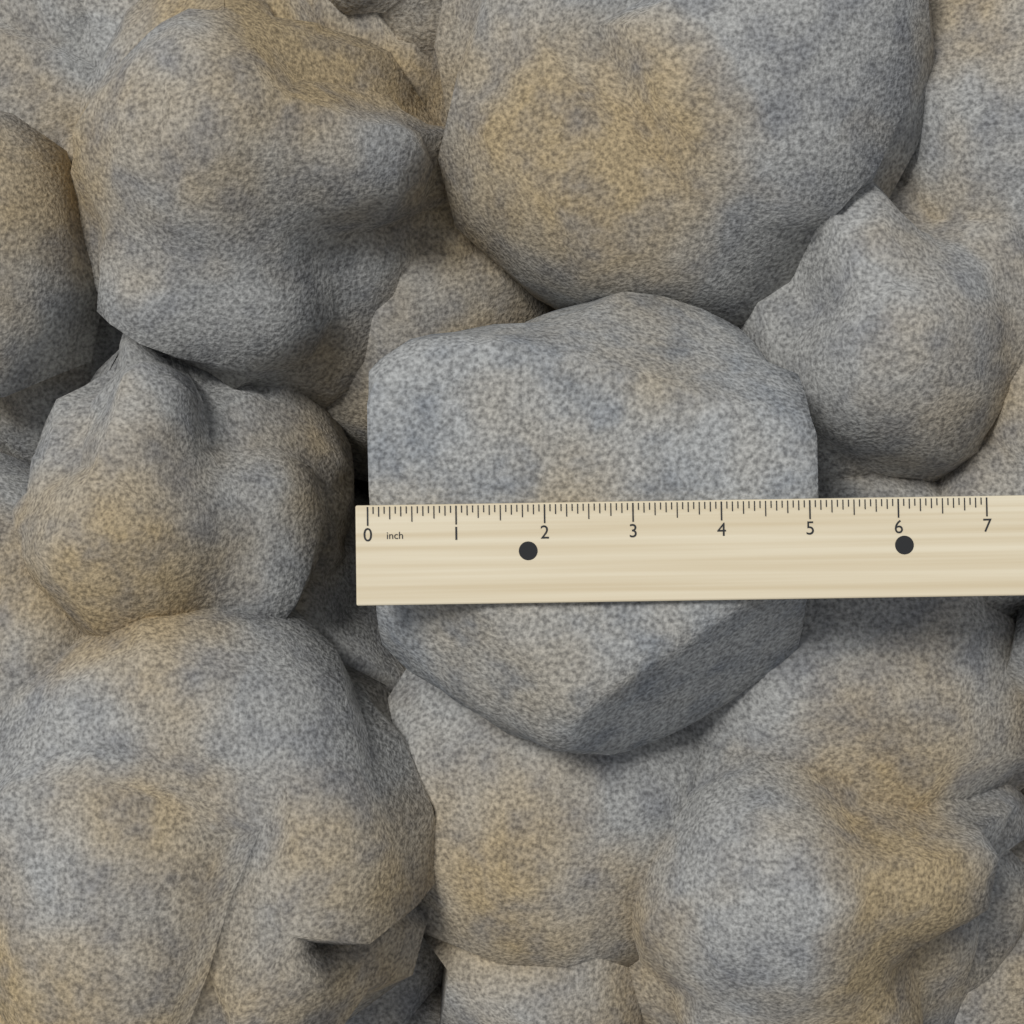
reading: 5.1250 inch
